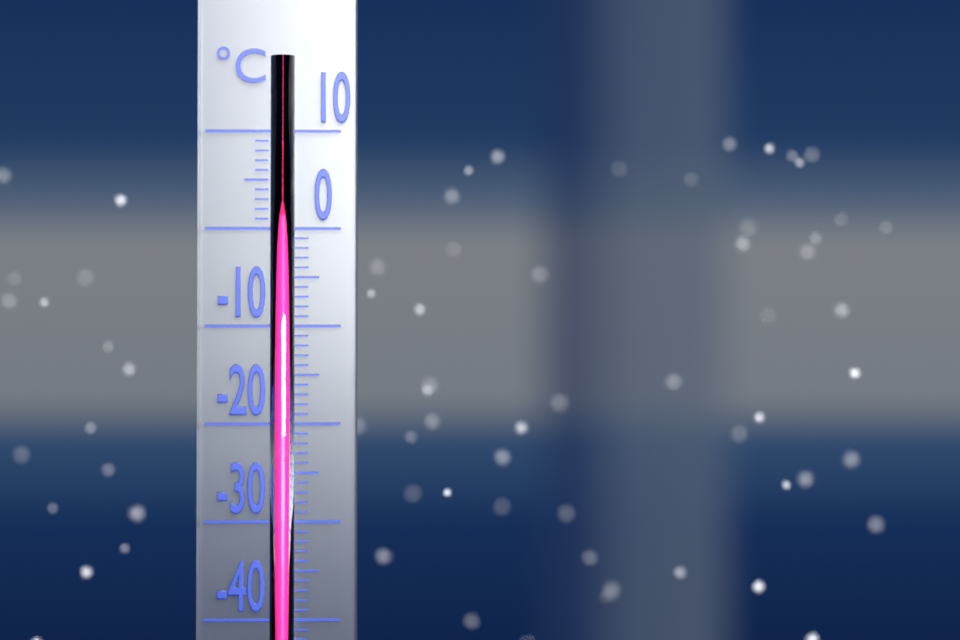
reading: 1 °C
